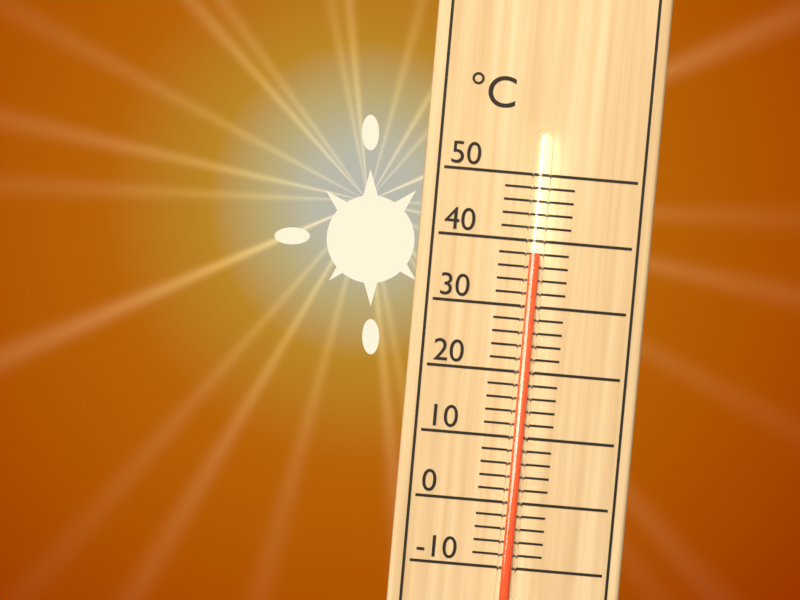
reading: 38 °C
